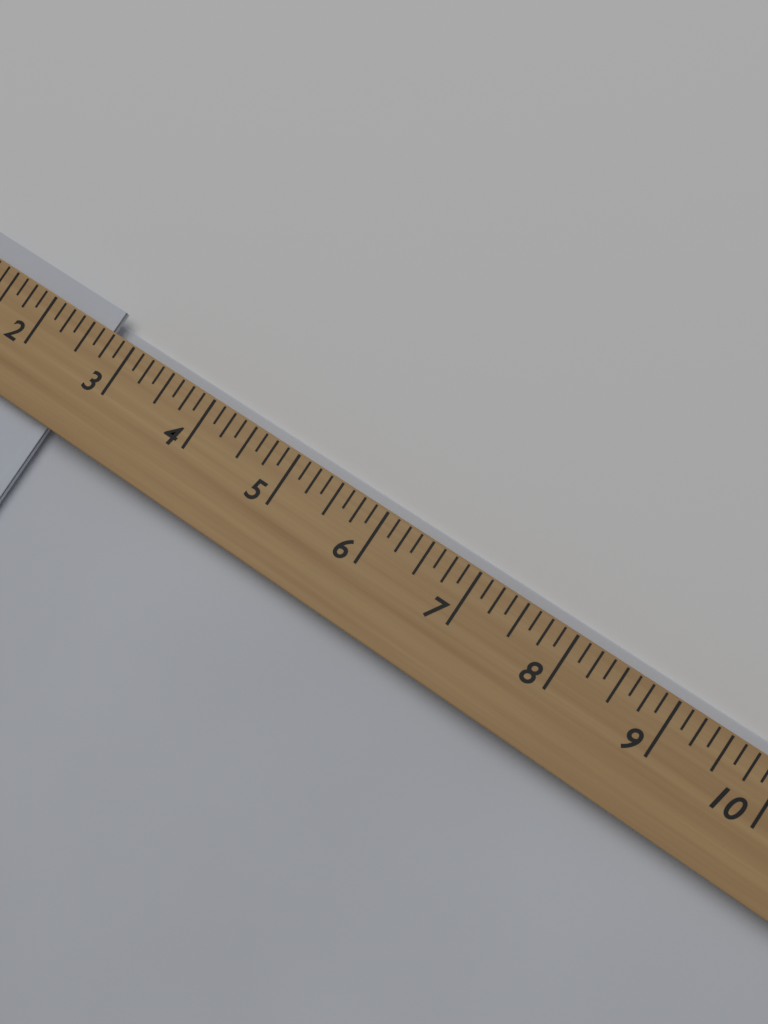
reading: 2.625 (no unit)
